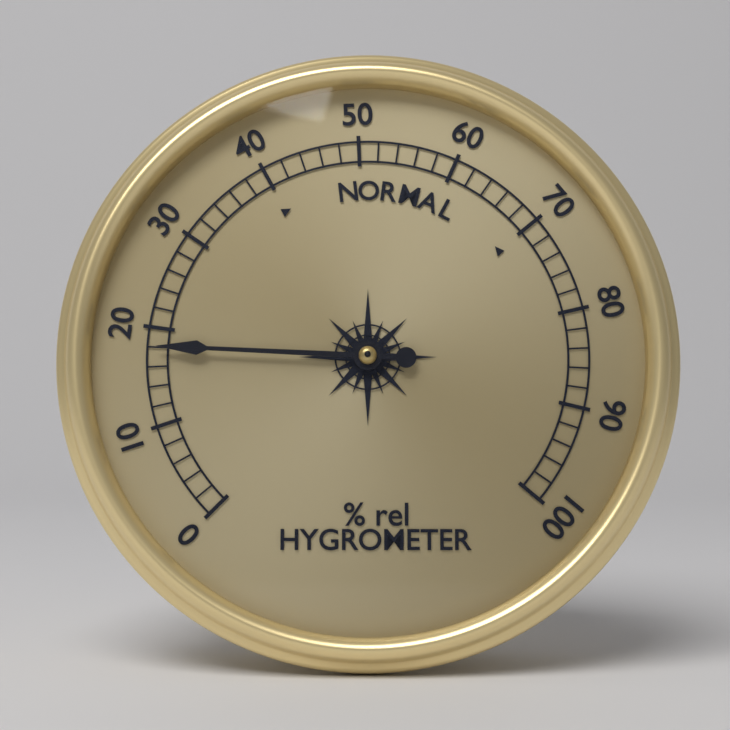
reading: 18 % rel
